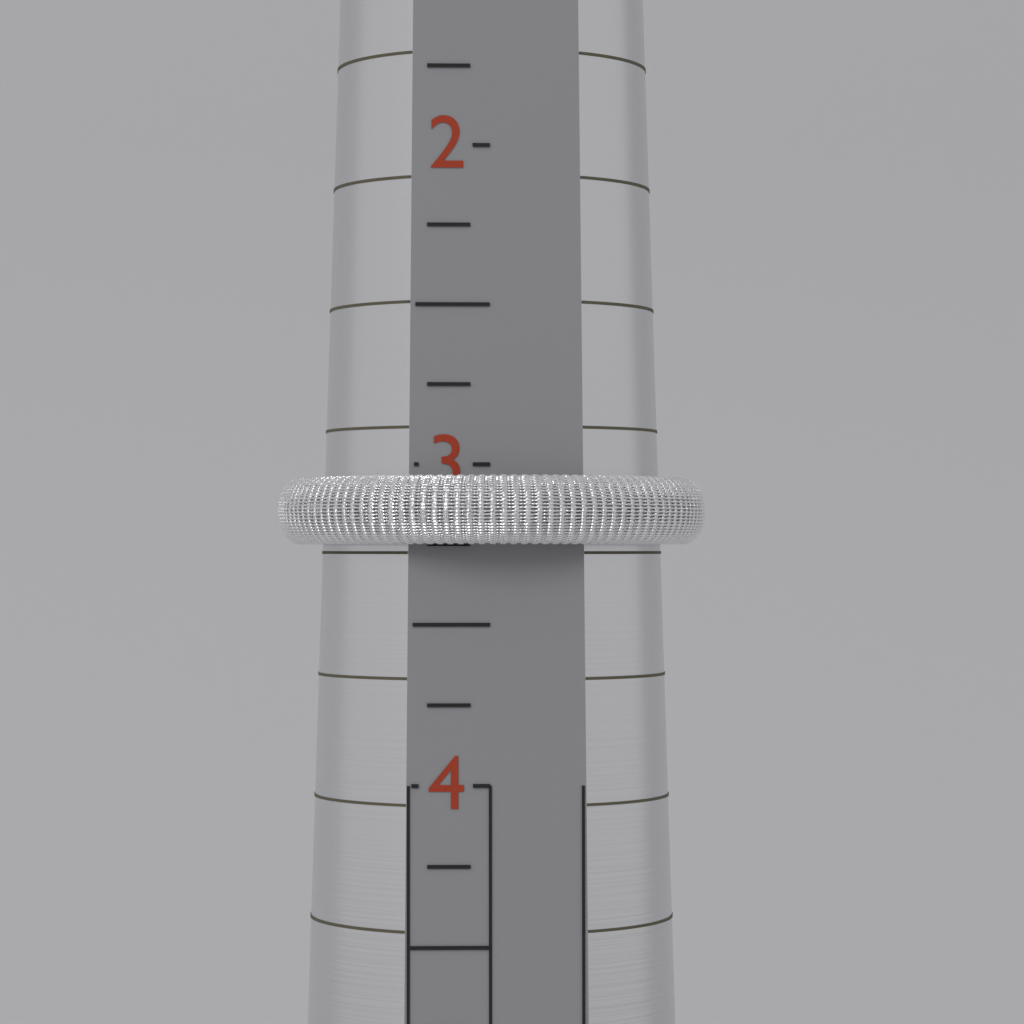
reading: 3.25 (no unit)
